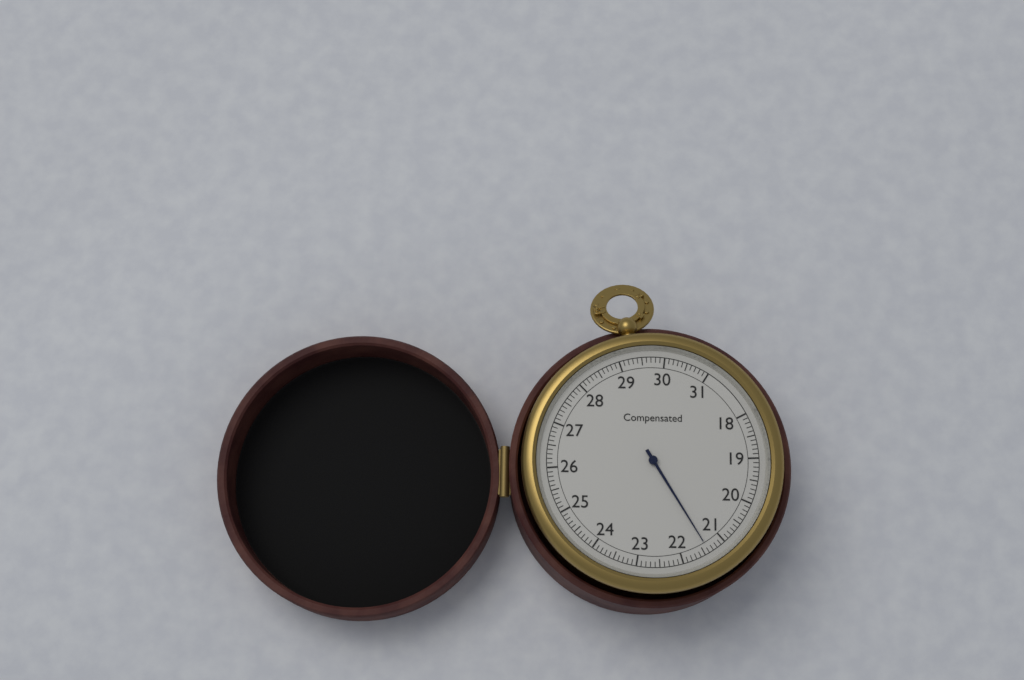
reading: 21.4 (no unit)
